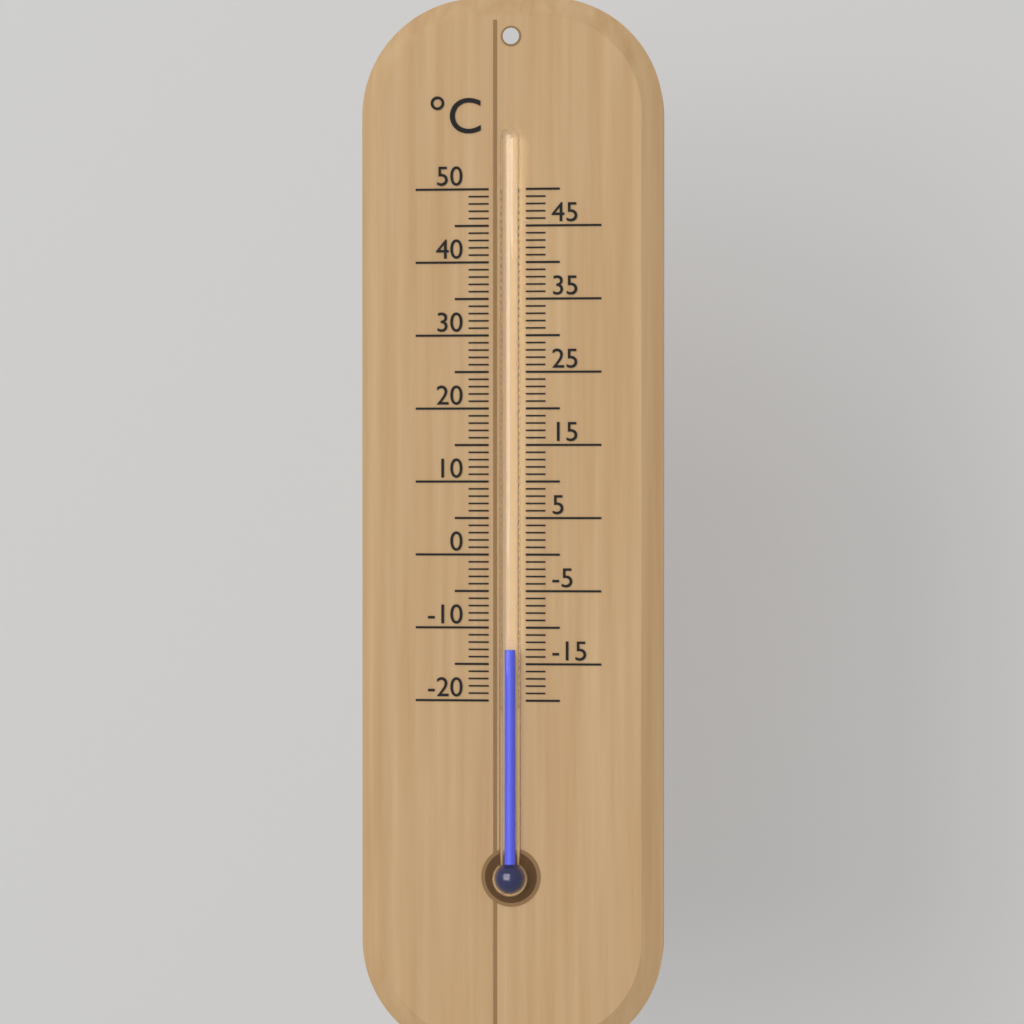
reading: -13 °C
